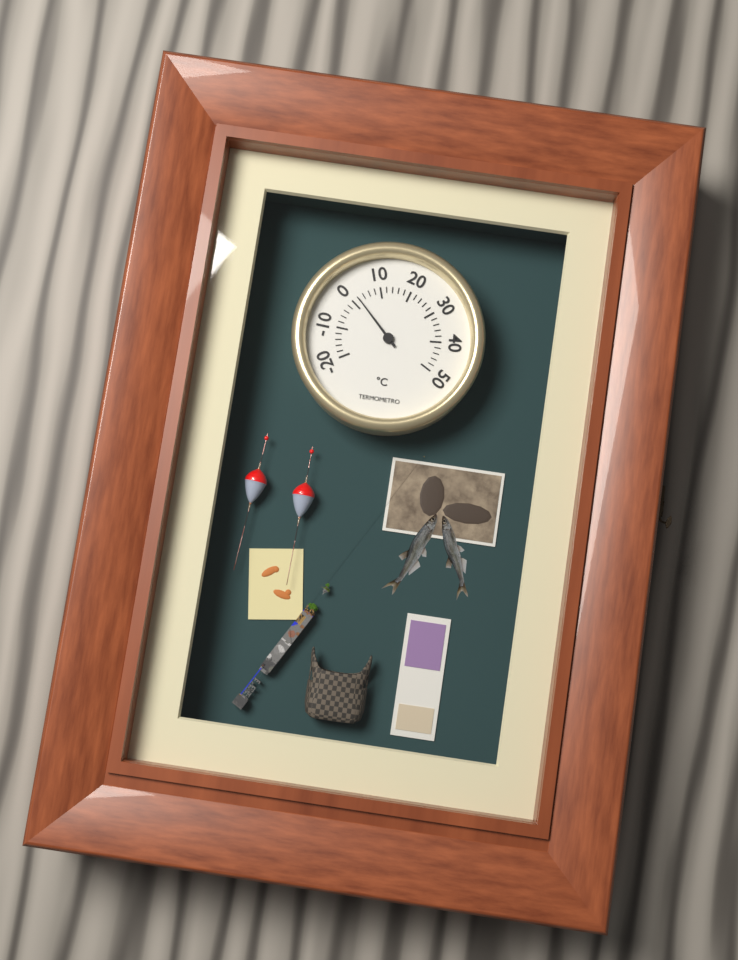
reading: 2 °C
